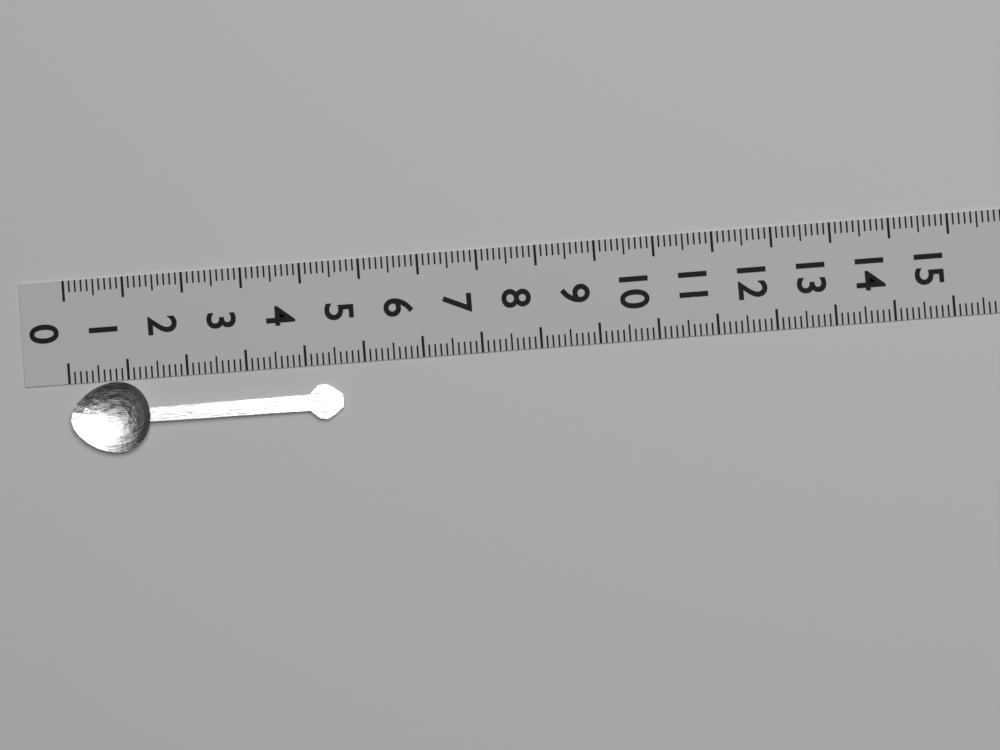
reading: 4.6 (no unit)
